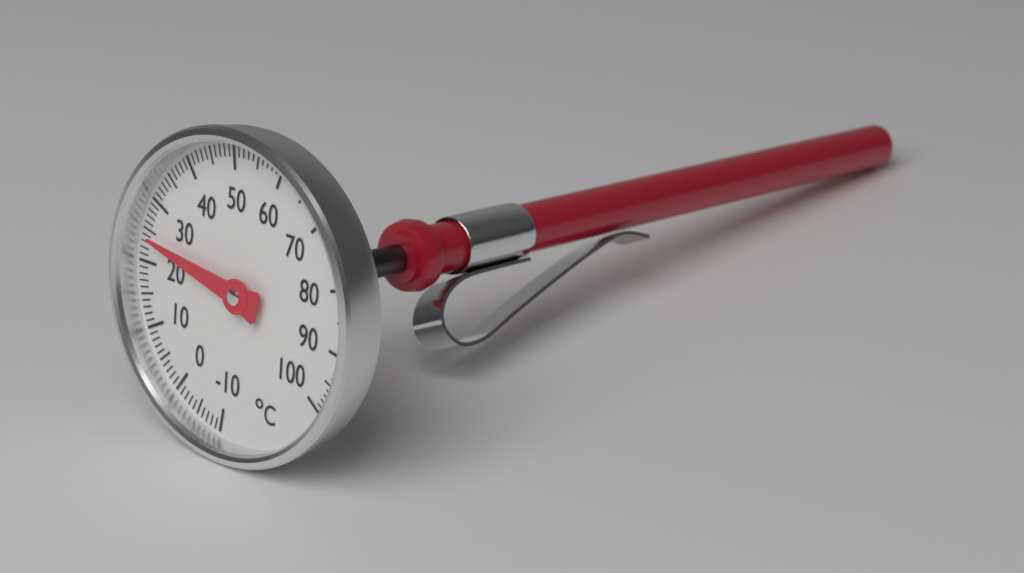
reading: 24 °C
